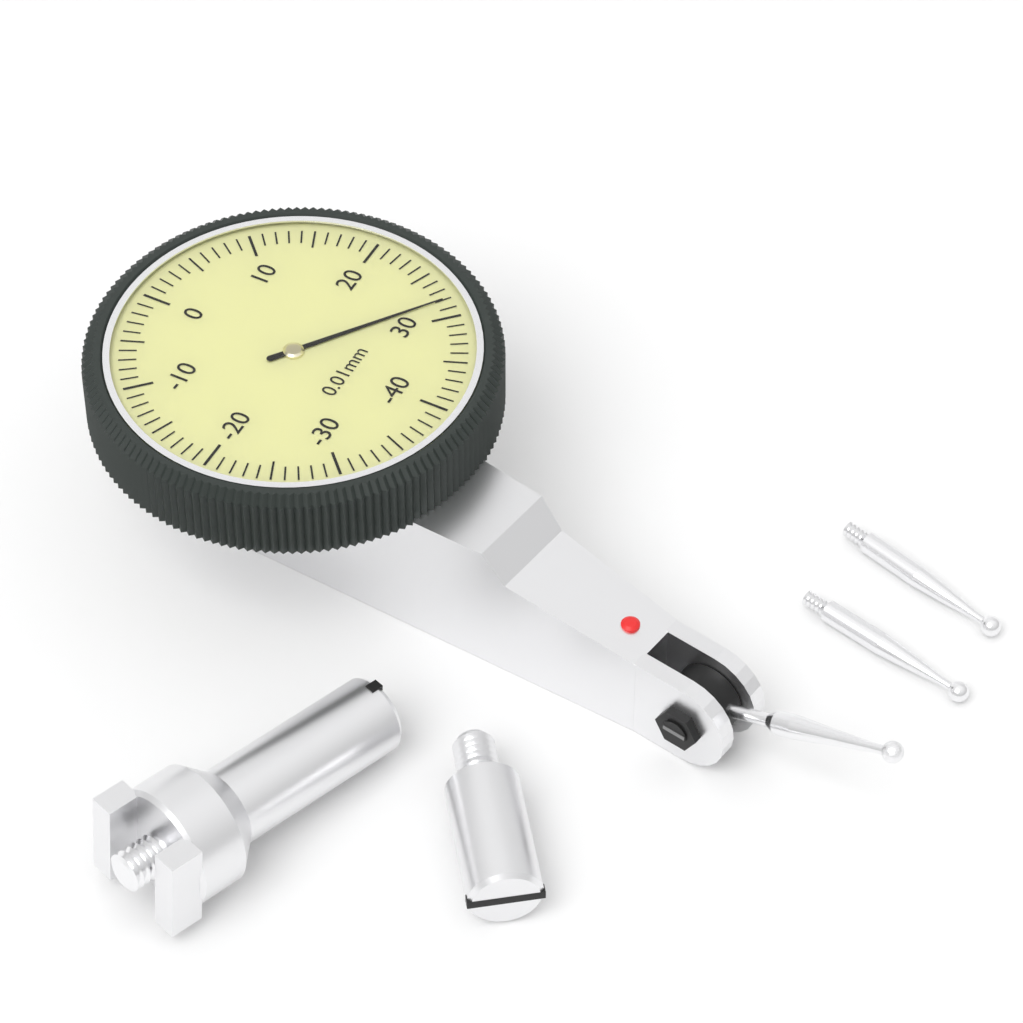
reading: 28 0.01mm
